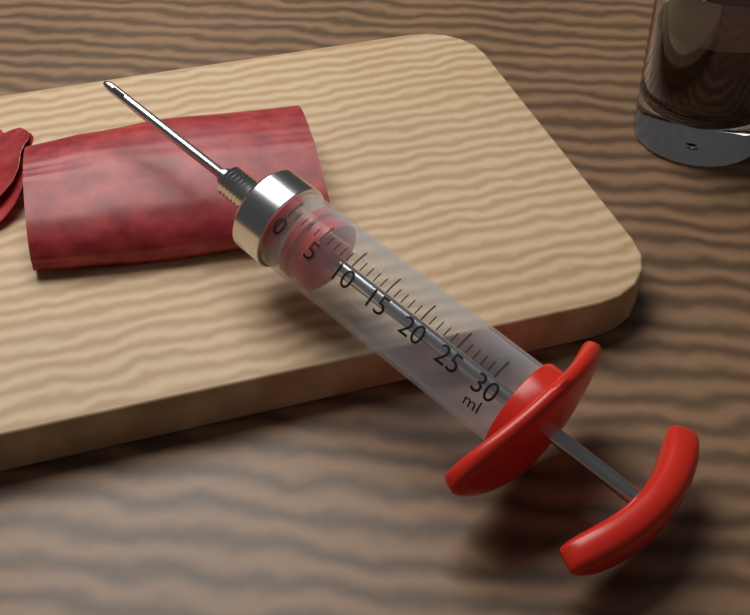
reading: 1 ml
